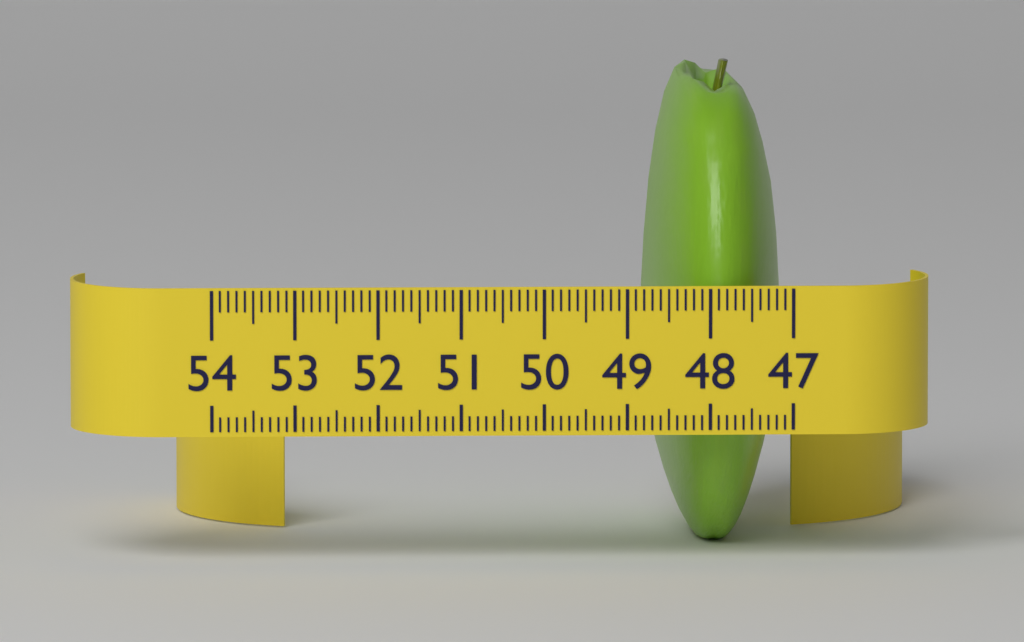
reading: 48.7 (no unit)
